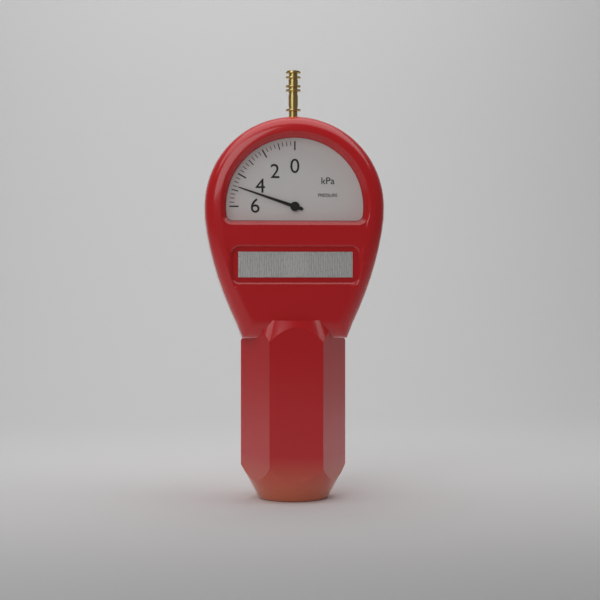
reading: 4.75 kPa
